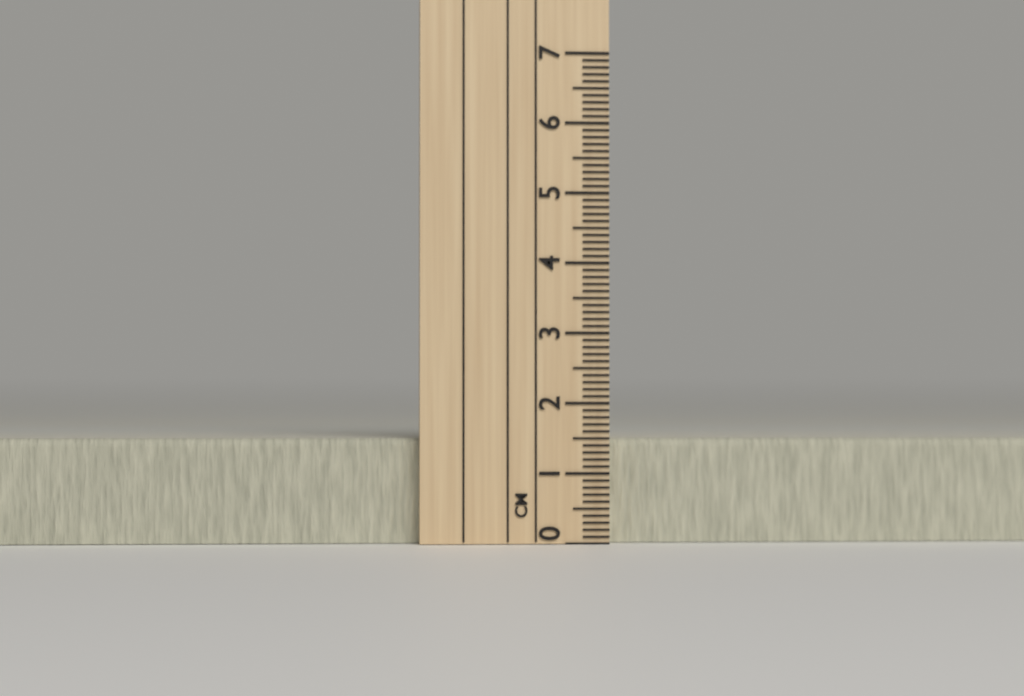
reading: 1.5 cm
